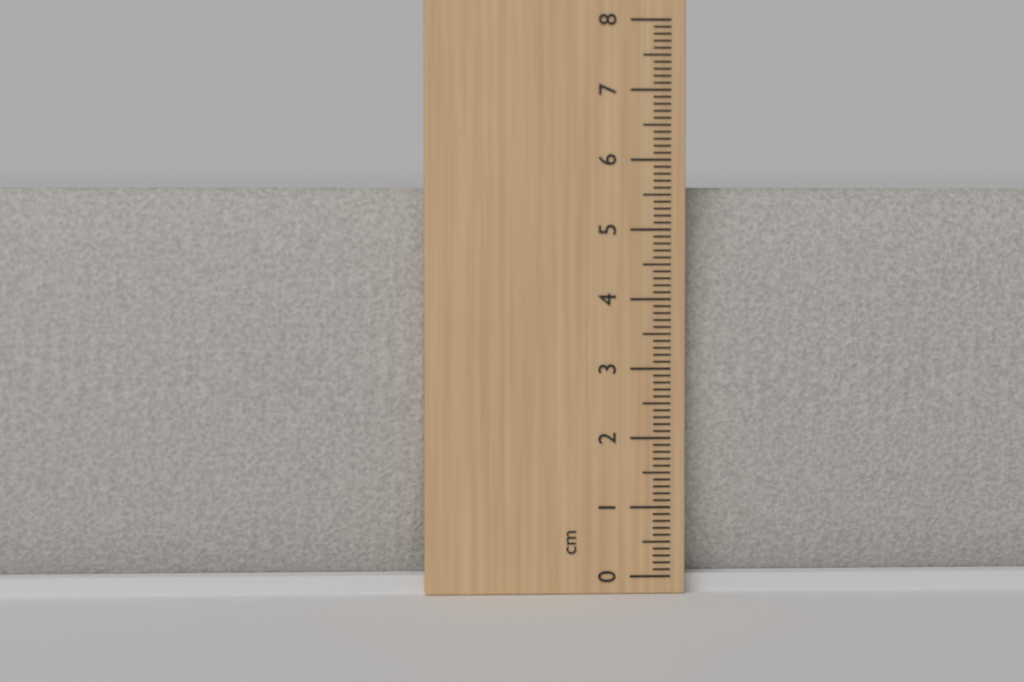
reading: 5.6 cm
